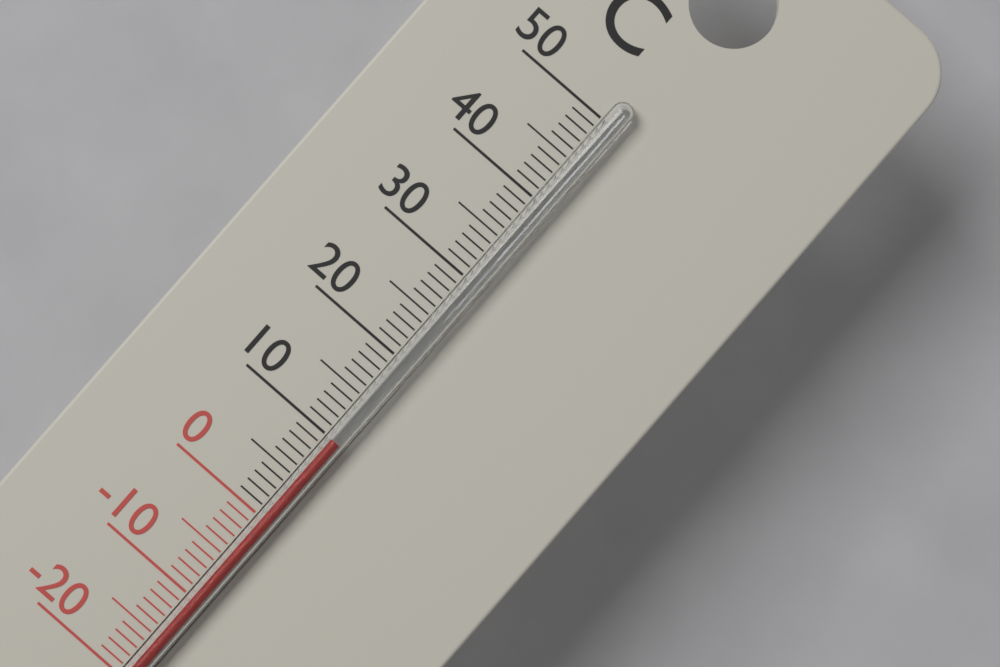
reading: 10 °C
